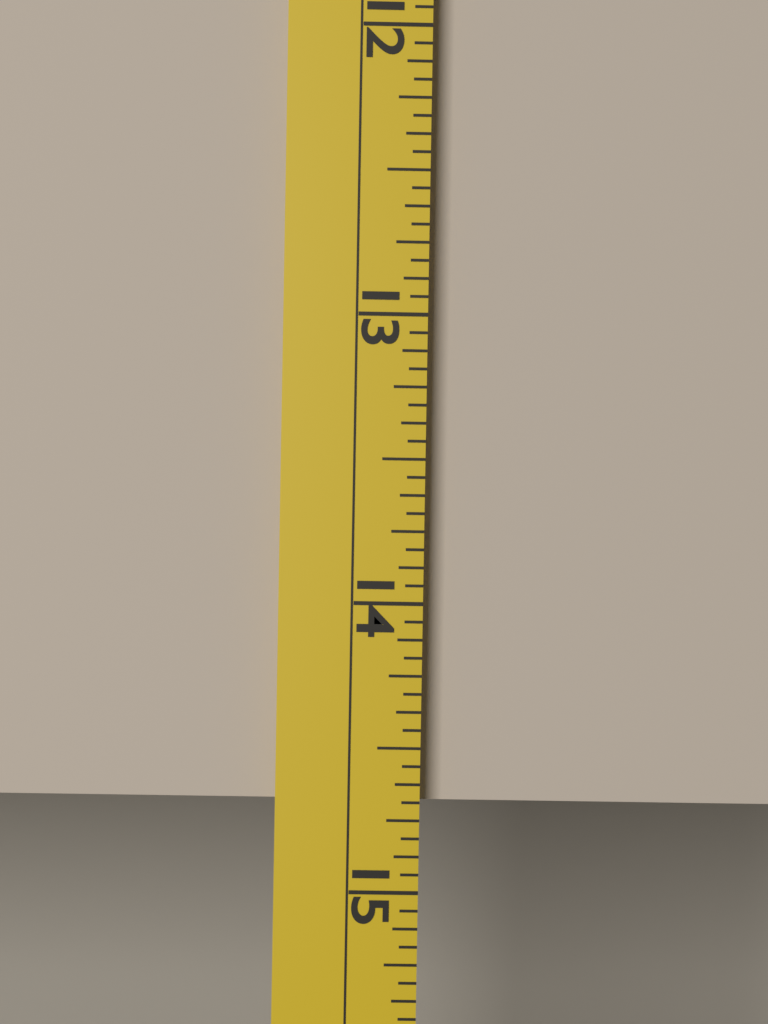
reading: 14.6875 (no unit)
